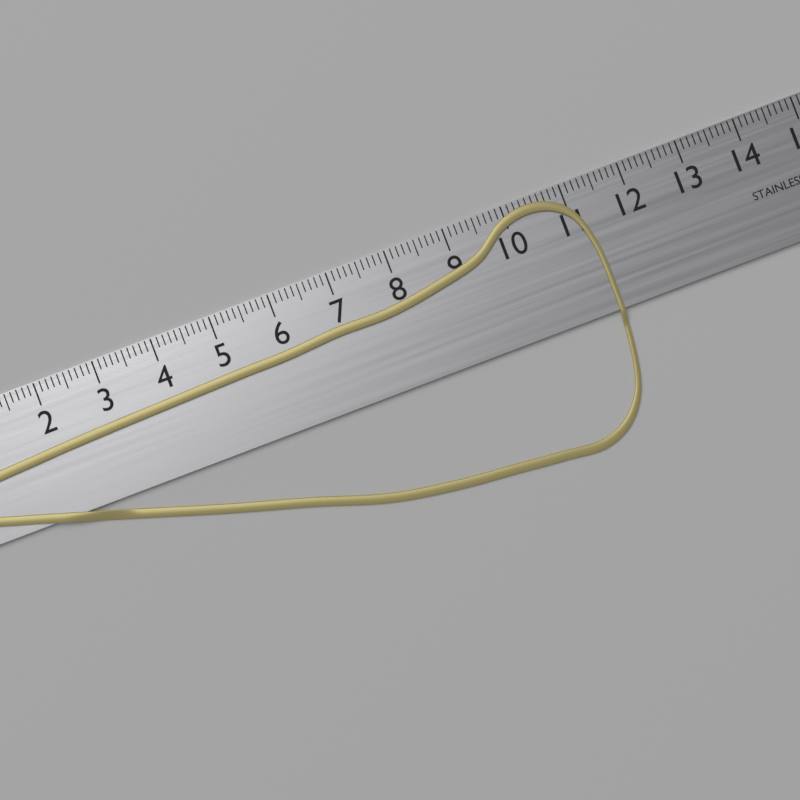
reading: 11.3 cm
